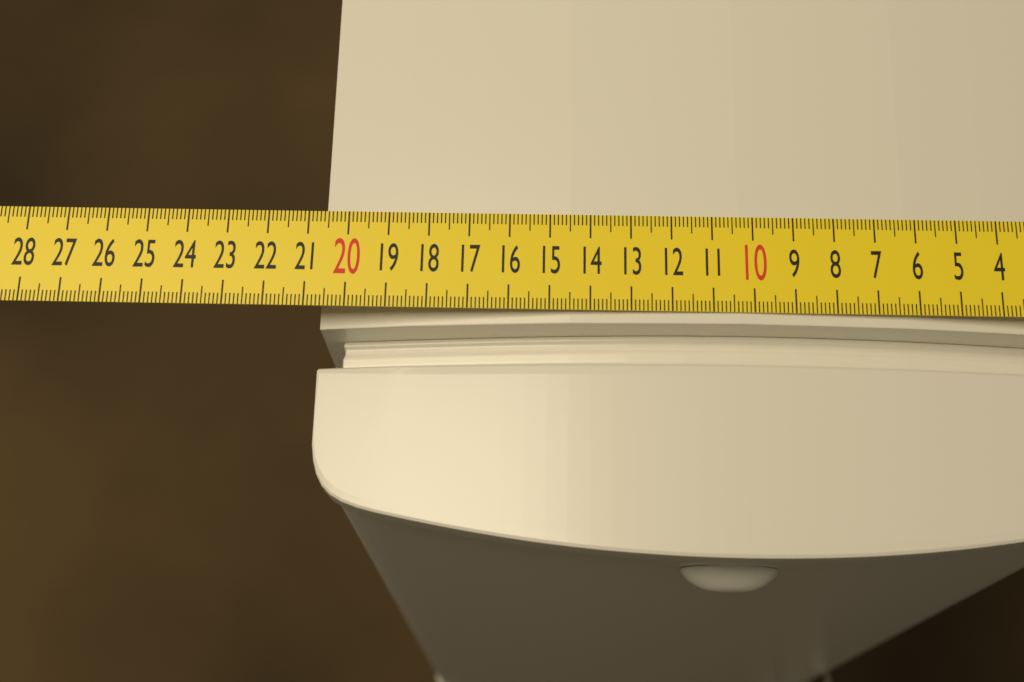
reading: 20.7 cm
